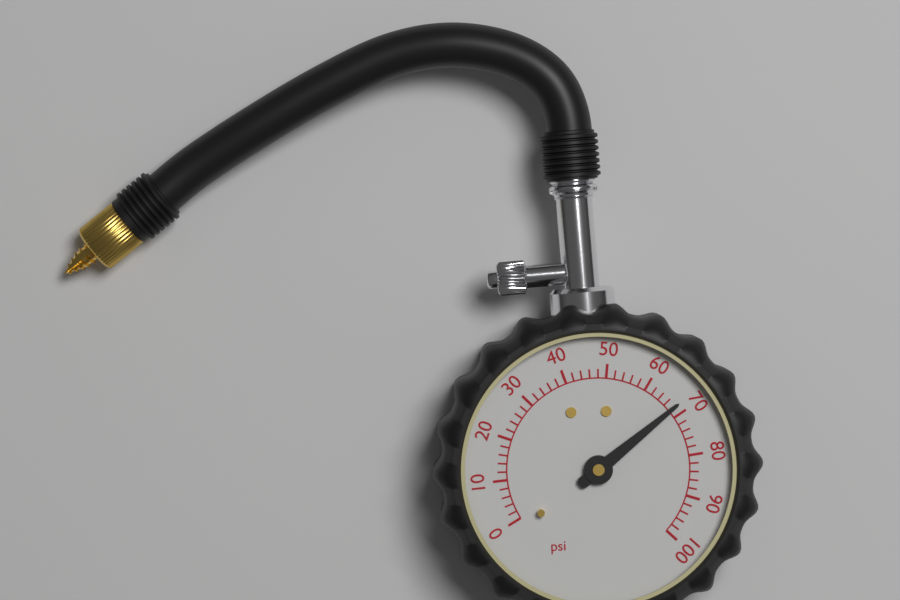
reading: 68 psi
